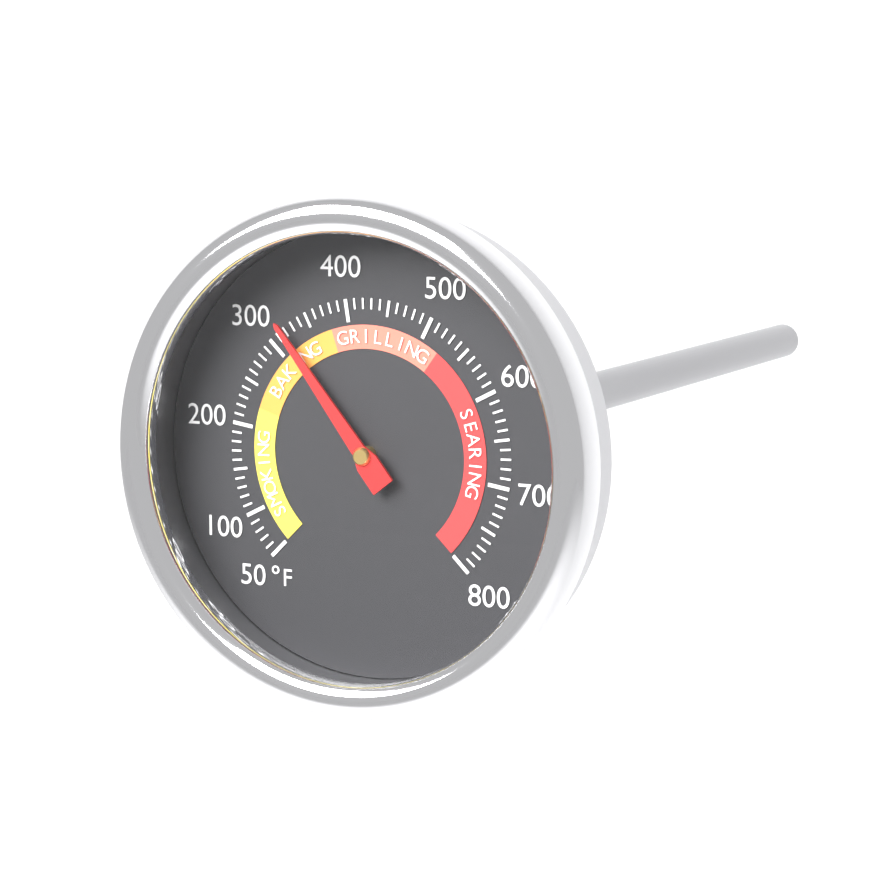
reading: 320 °F
